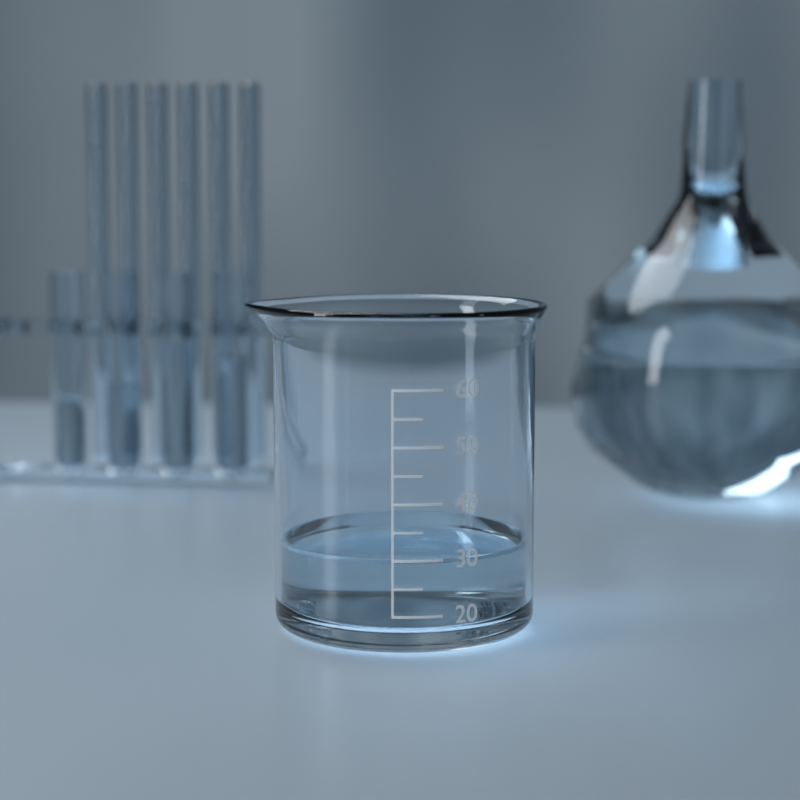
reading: 30 (no unit)
